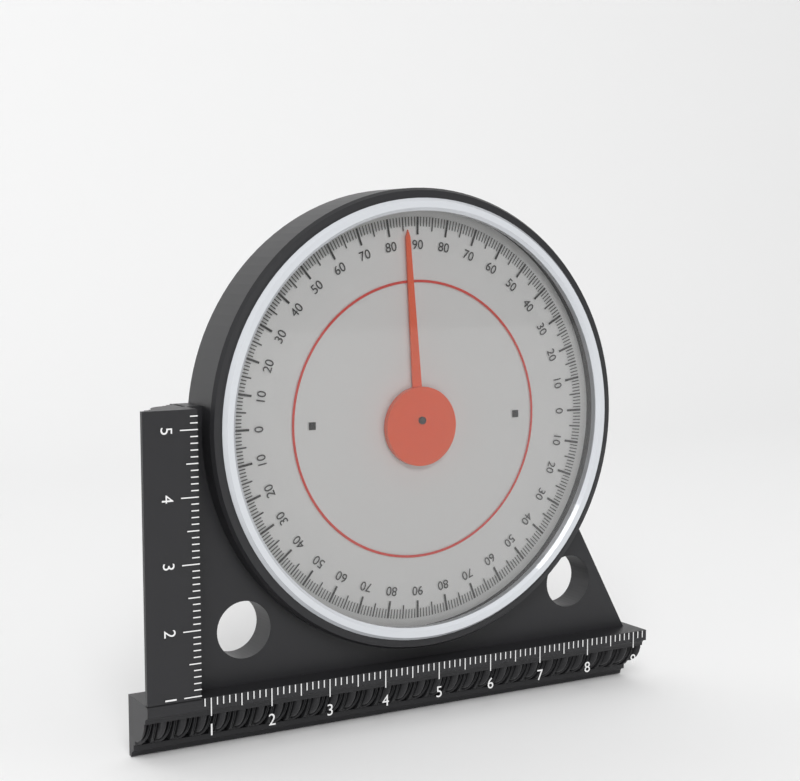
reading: 86 (no unit)
